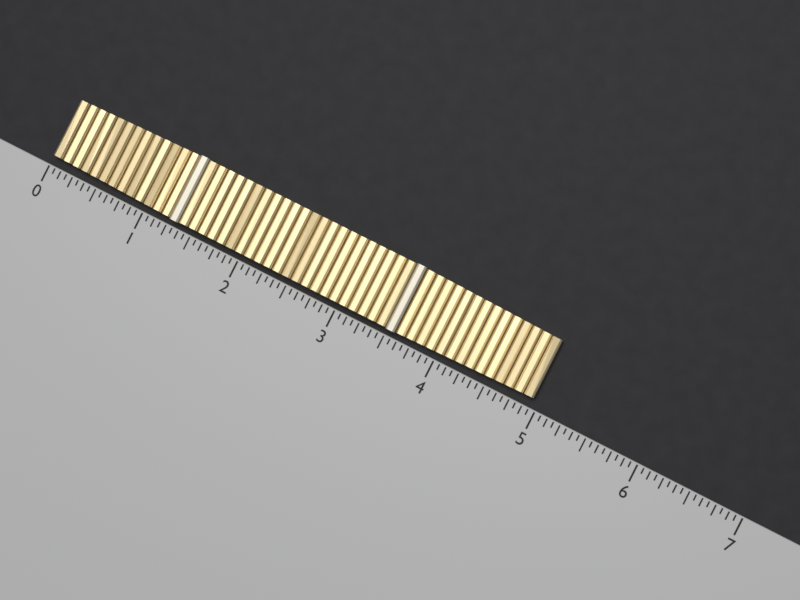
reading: 4.9375 (no unit)
